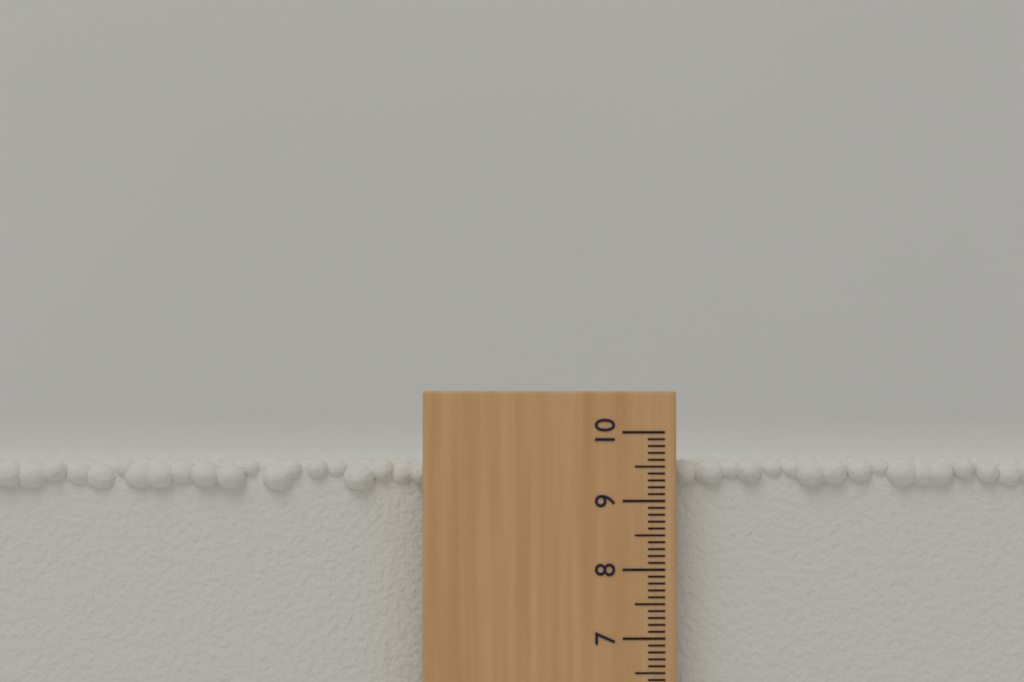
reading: 9.6 (no unit)
